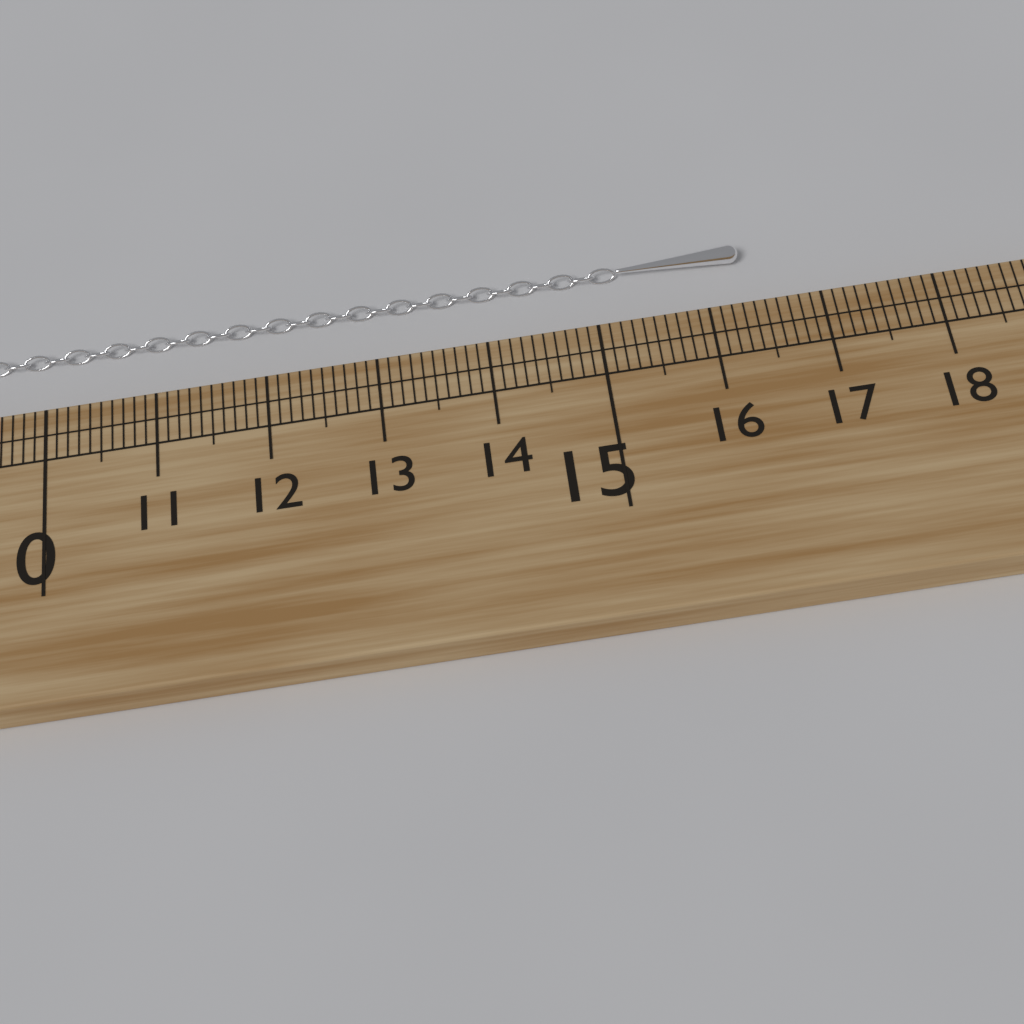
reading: 16.4 cm
